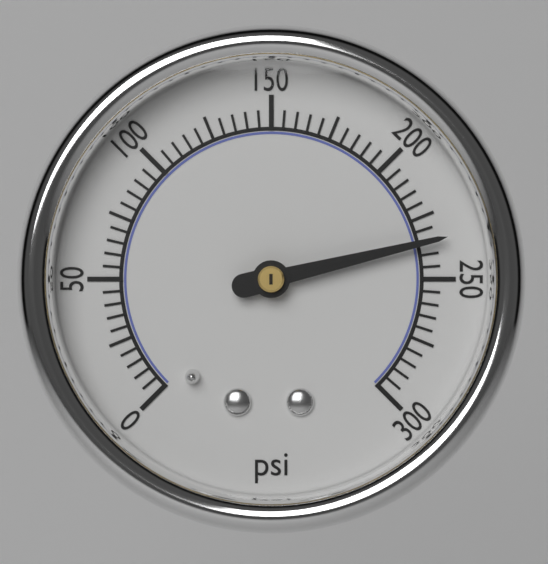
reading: 235 psi
